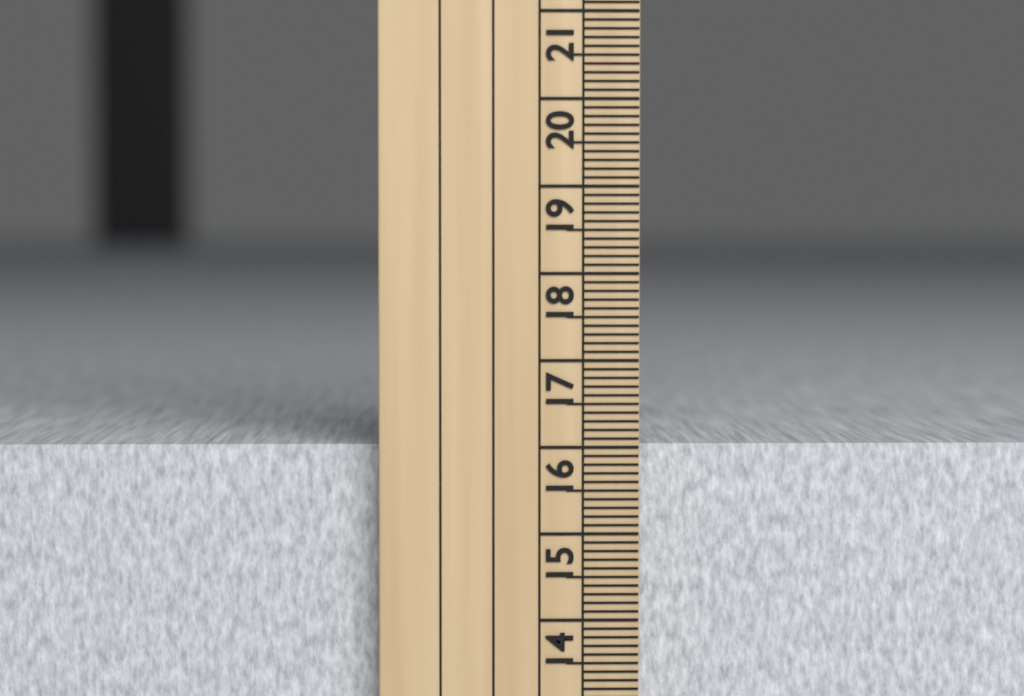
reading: 16.0 cm
